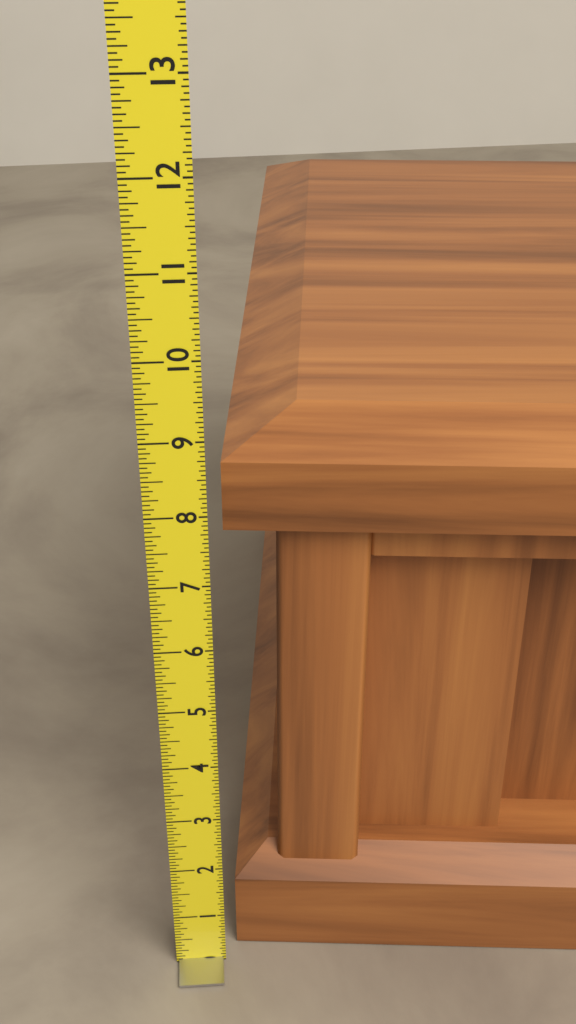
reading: 8.9375 (no unit)
